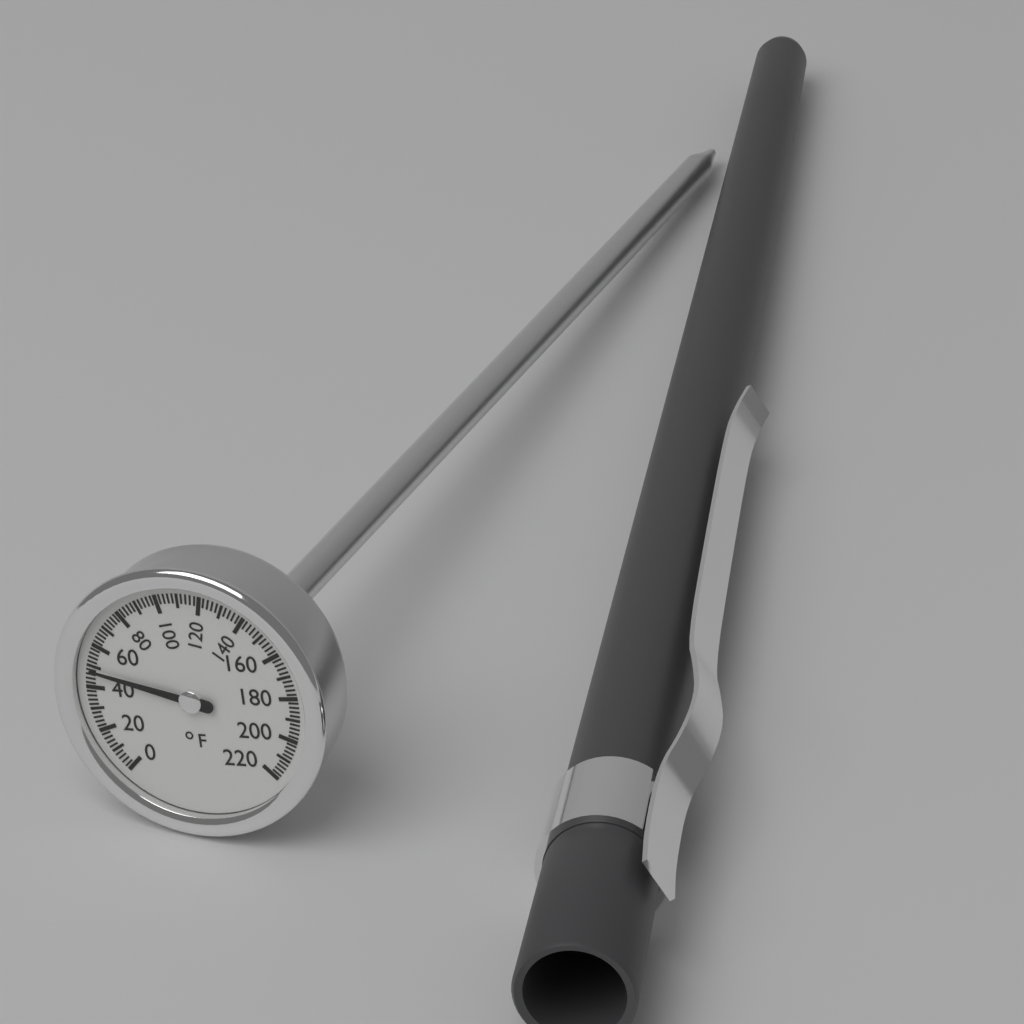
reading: 48 °F
